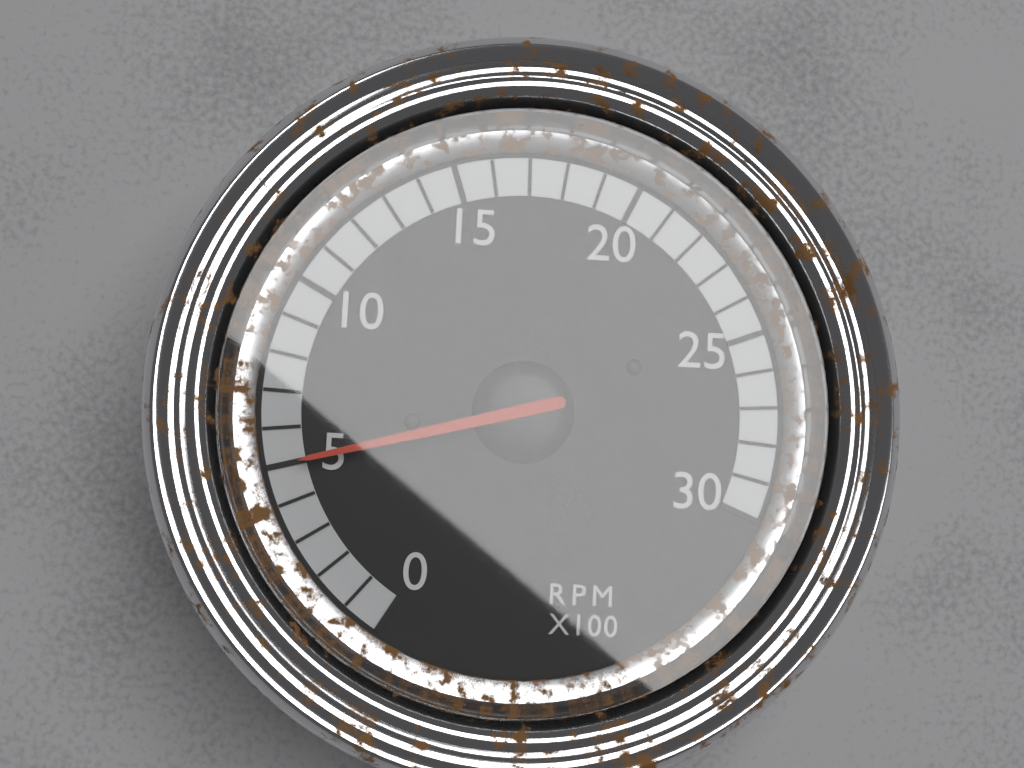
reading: 5 RPM x100
